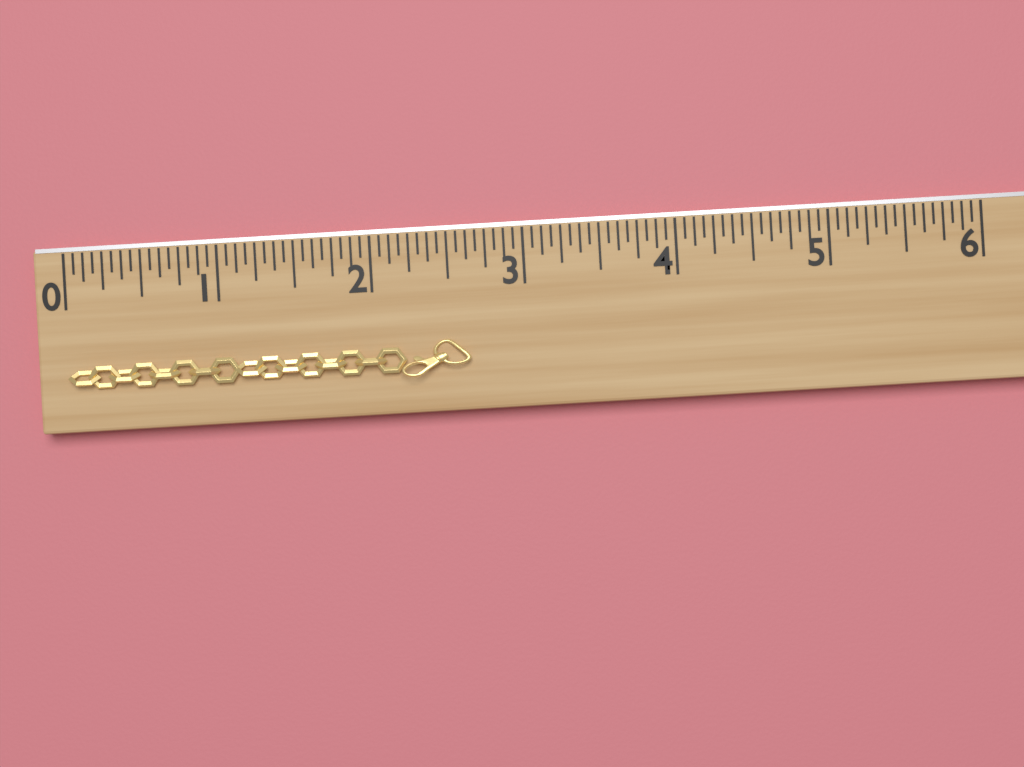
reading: 2.6250 (no unit)
